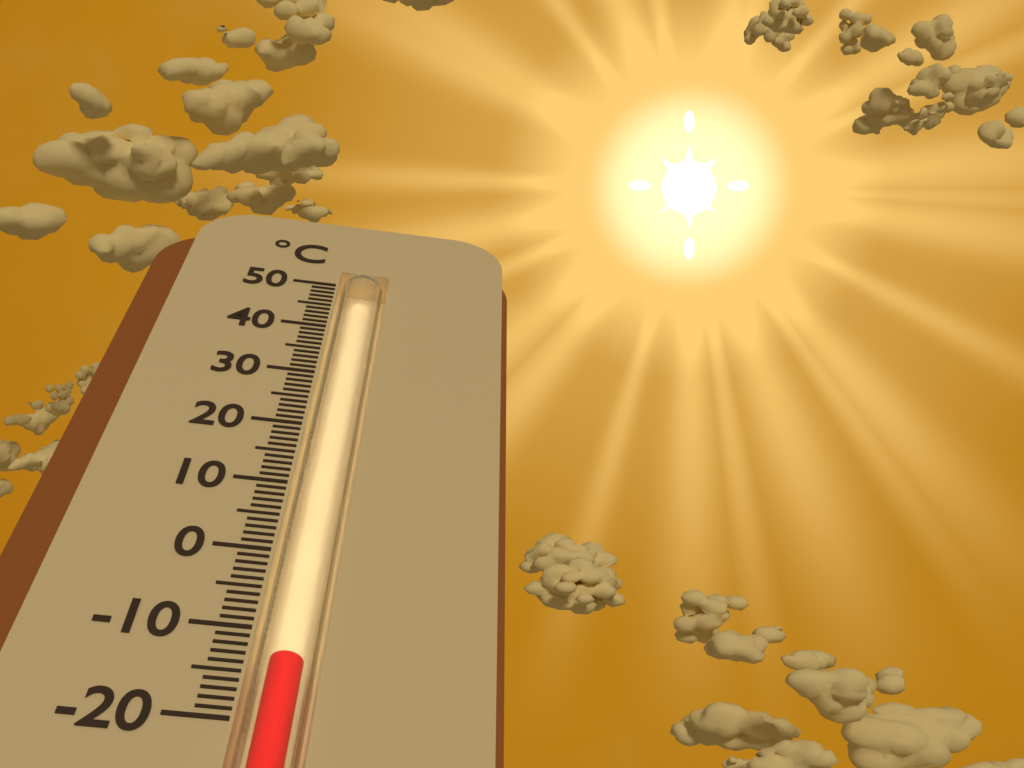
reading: -13 °C
